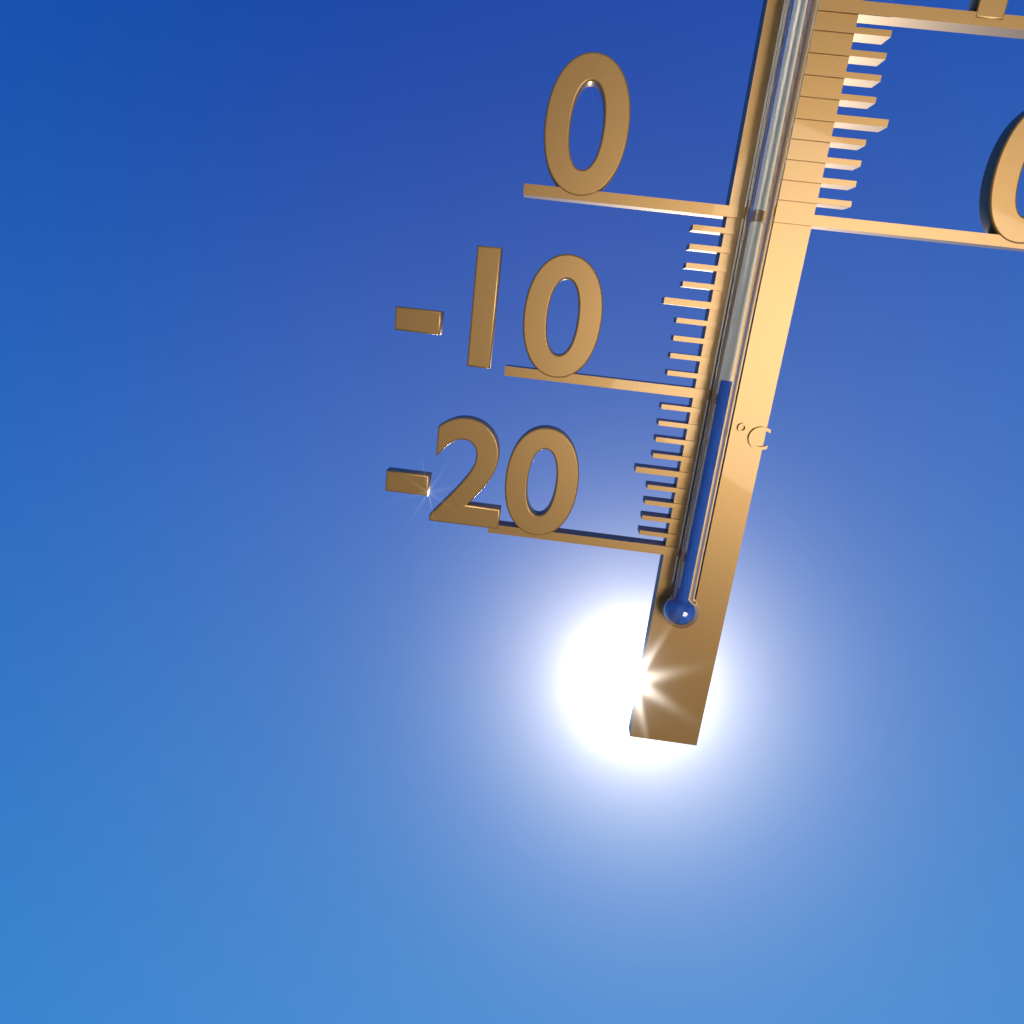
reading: -9 °C
